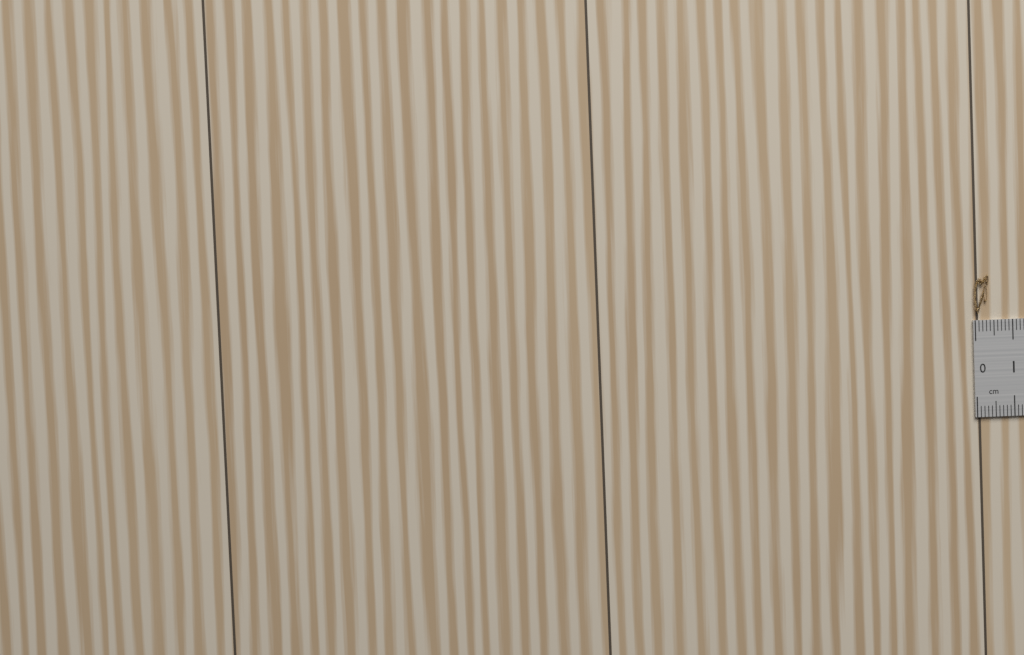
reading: 0.4 cm
